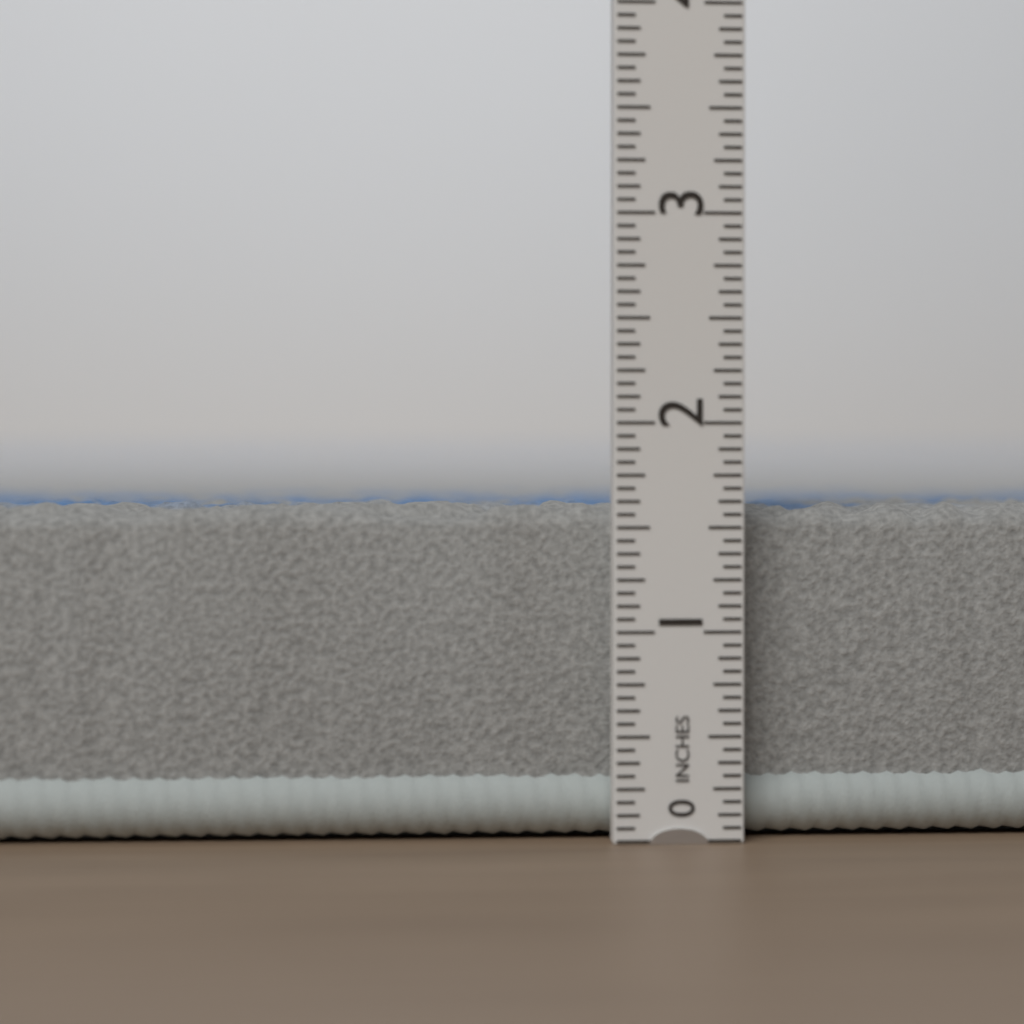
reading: 1.6250 in
